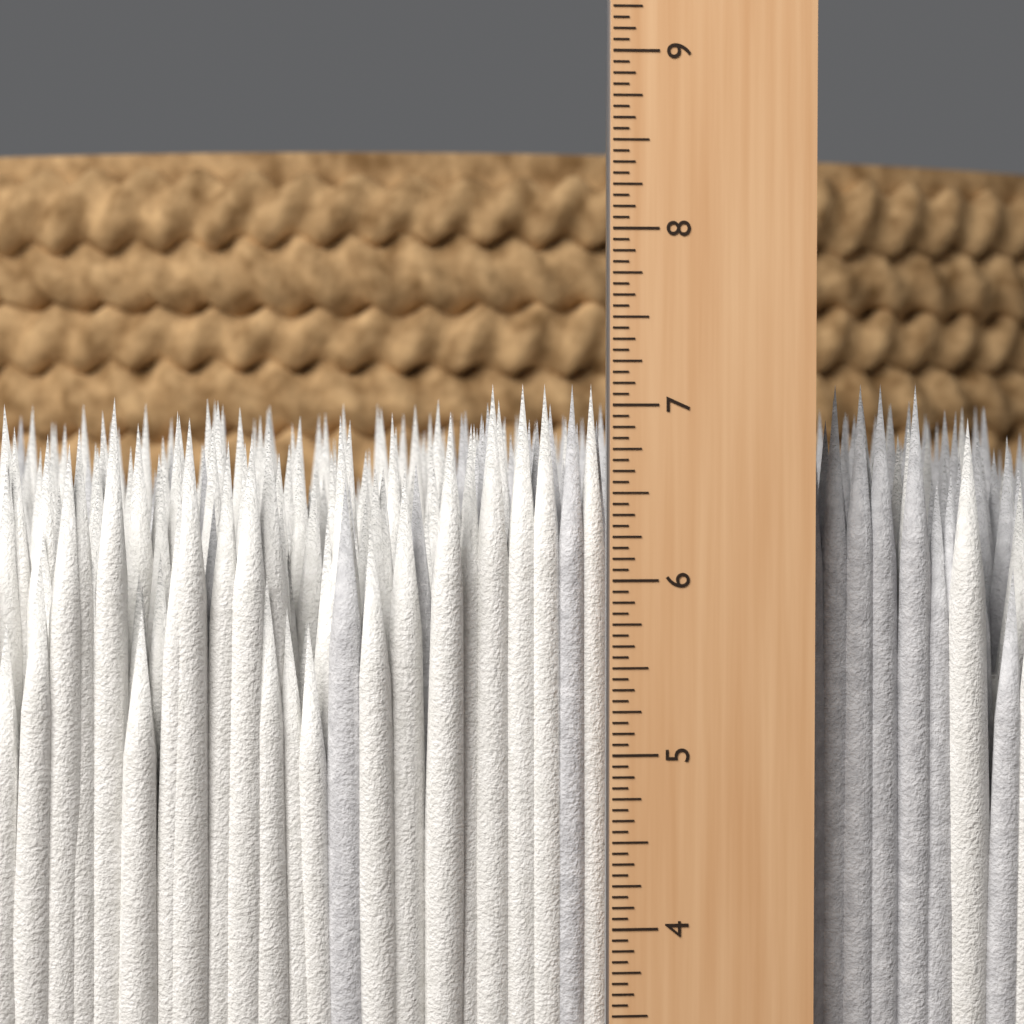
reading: 7.1250 in
